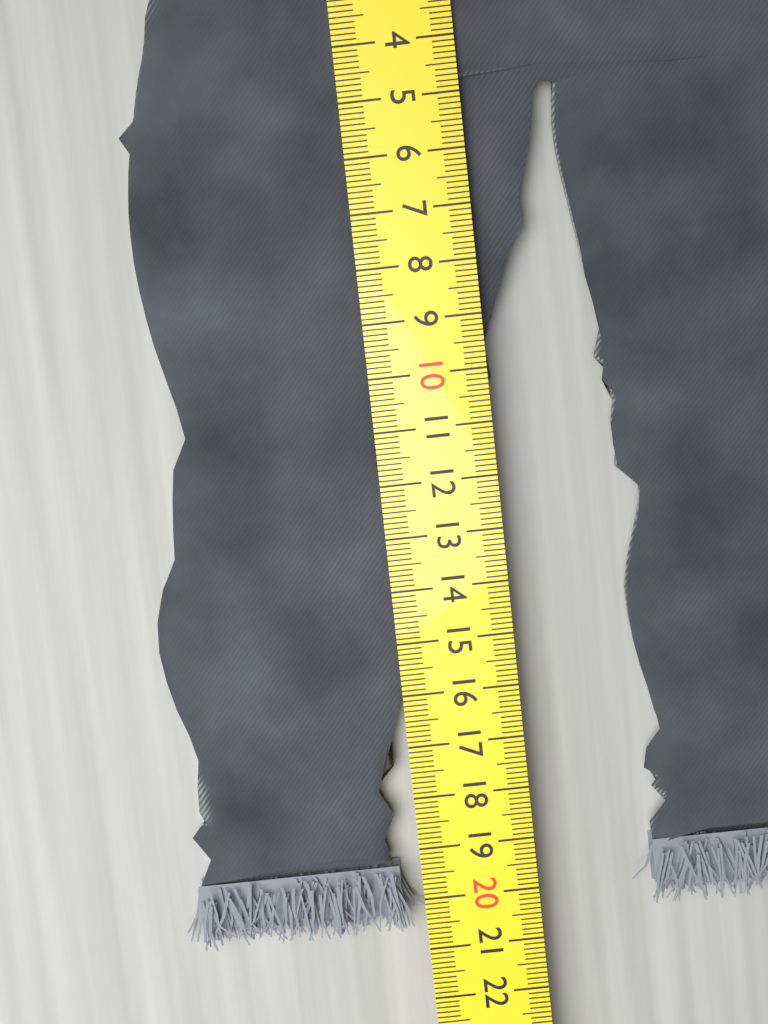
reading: 20.7 cm
